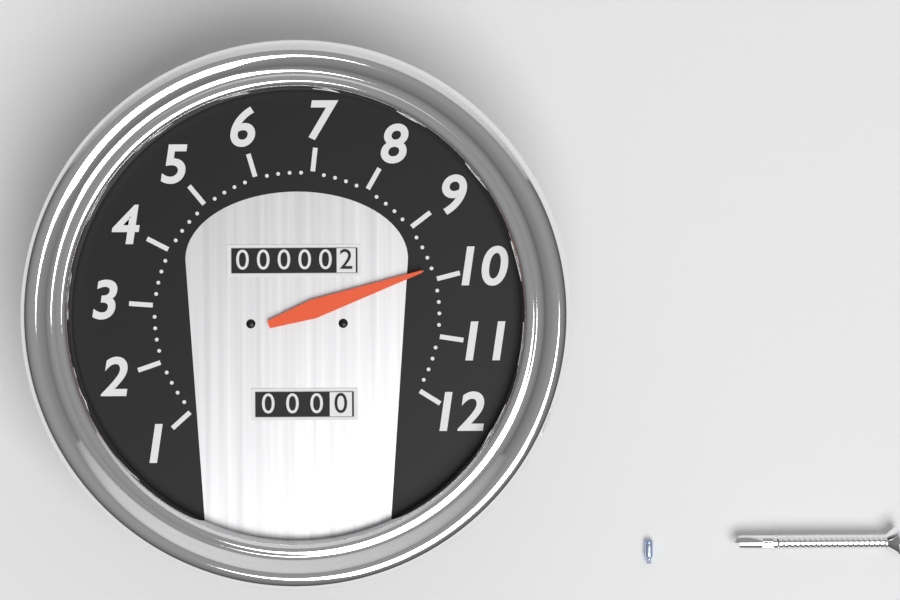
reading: 9.8 (no unit)
